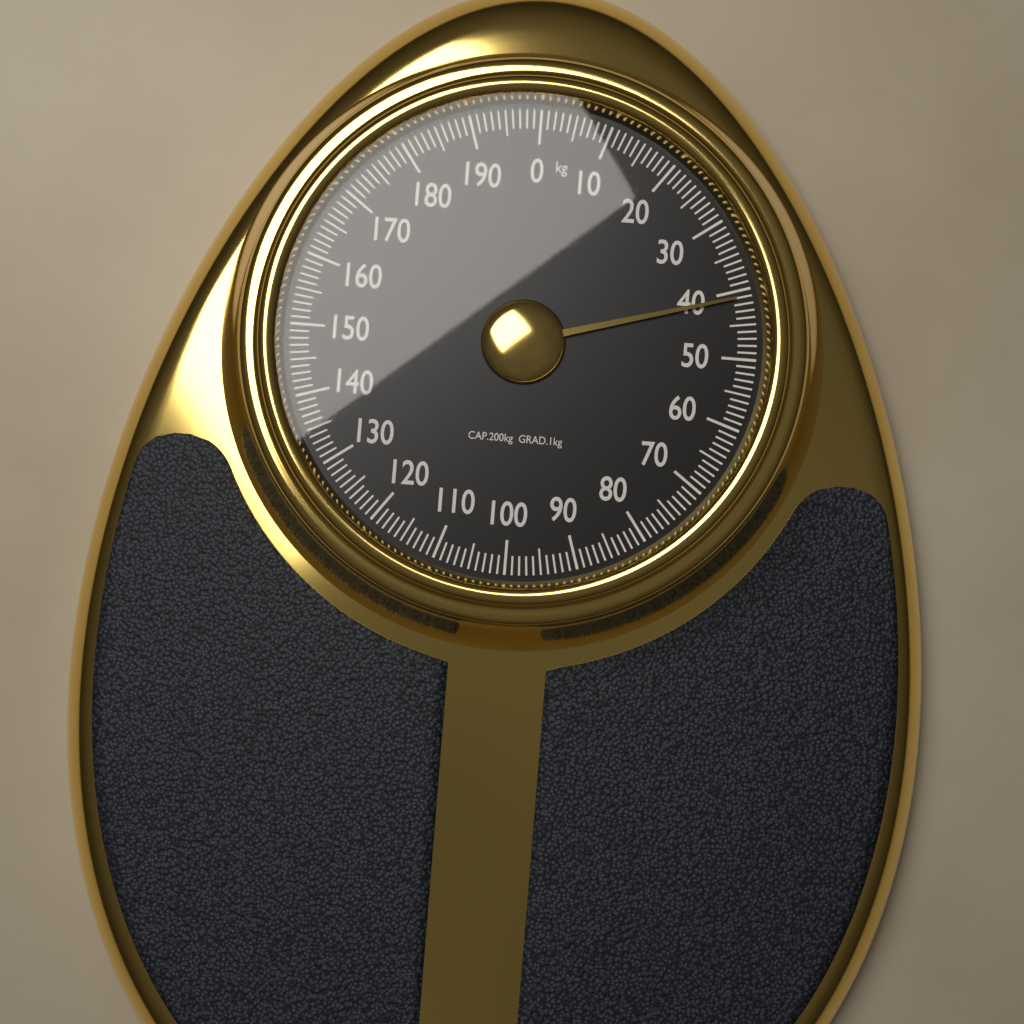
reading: 41 kg
